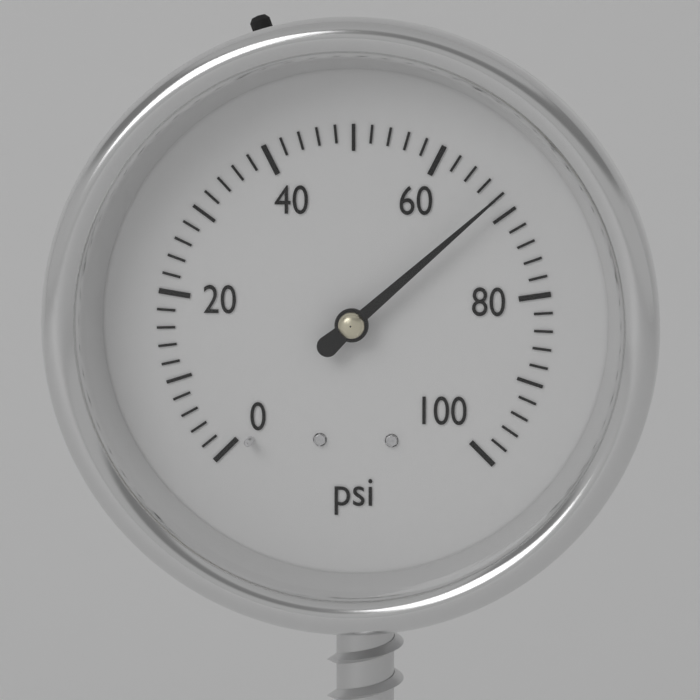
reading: 68 psi
